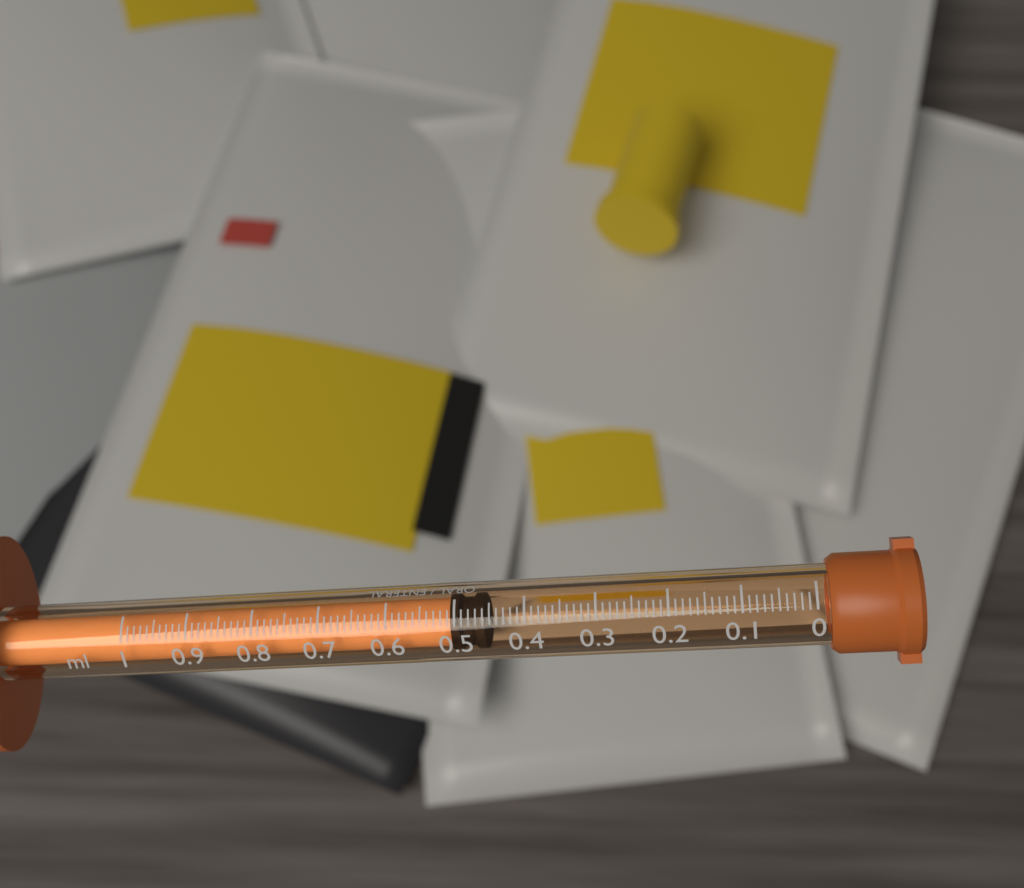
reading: 0.46 ml
